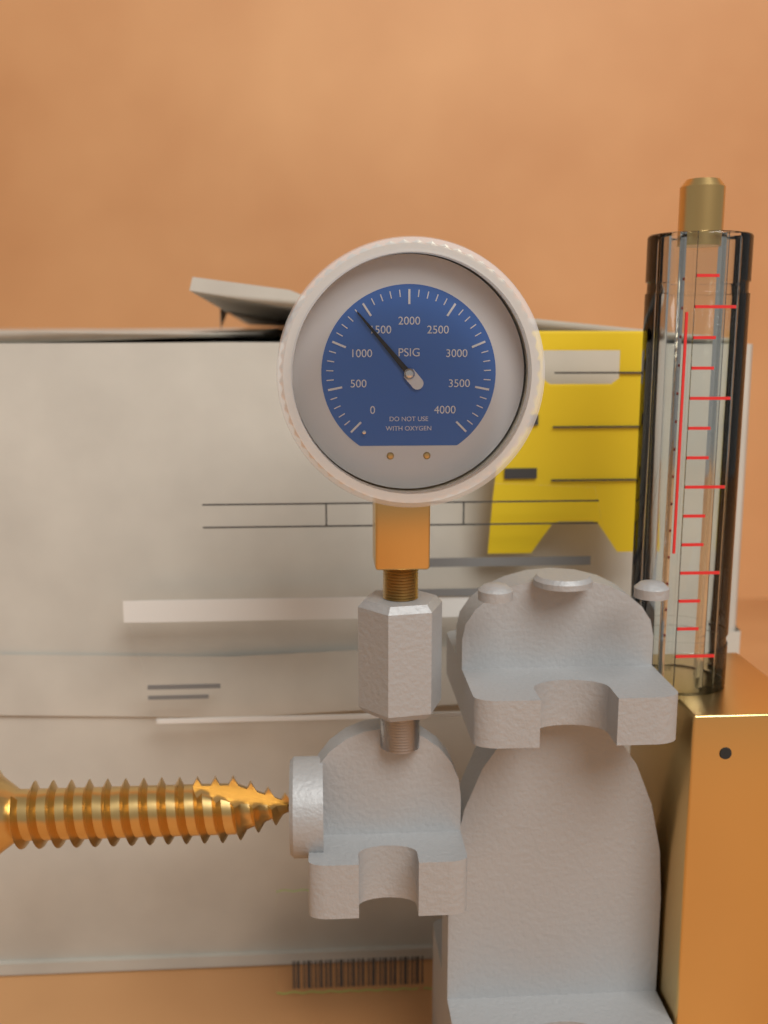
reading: 1400 psi
